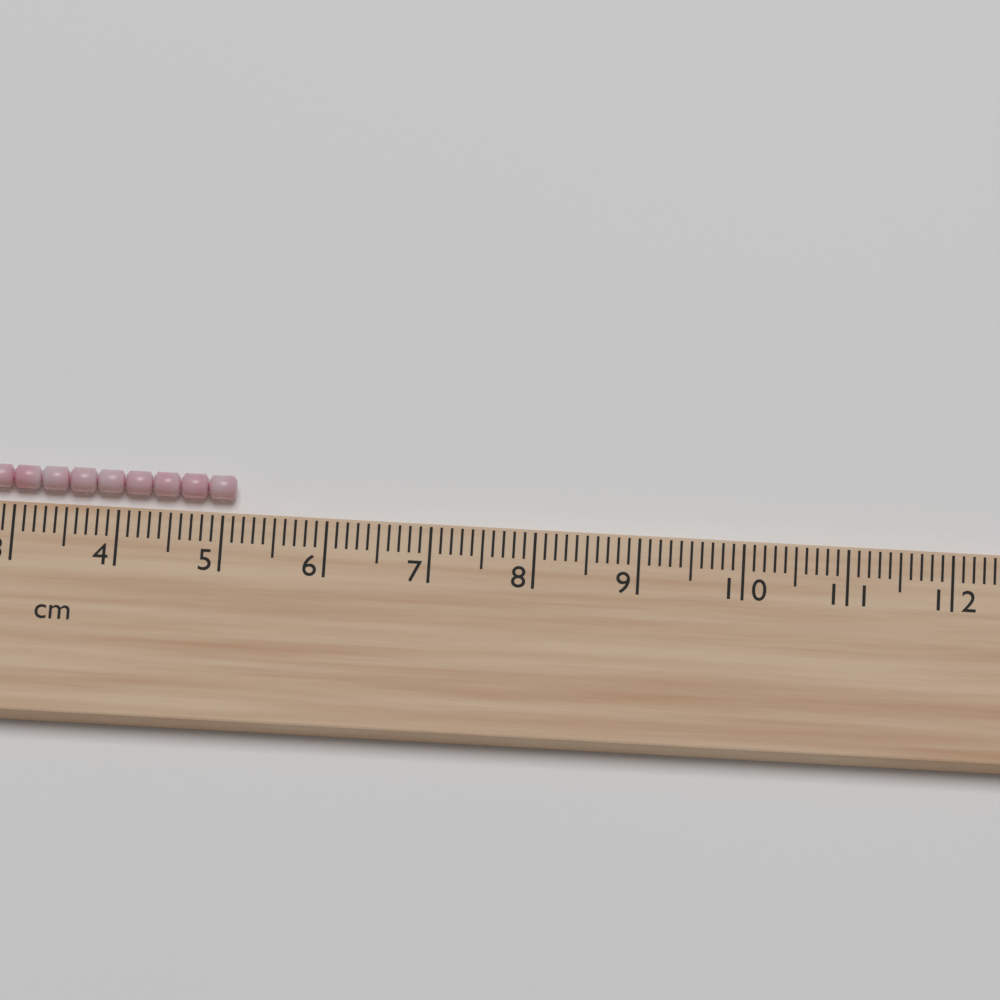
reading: 5.1 cm
